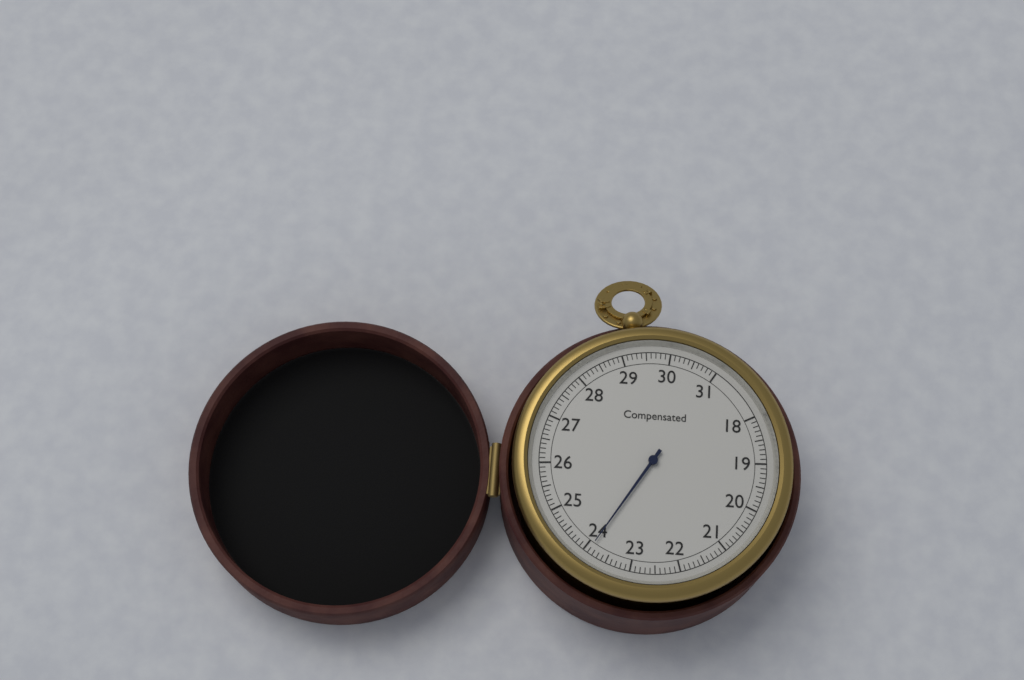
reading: 23.9 (no unit)
